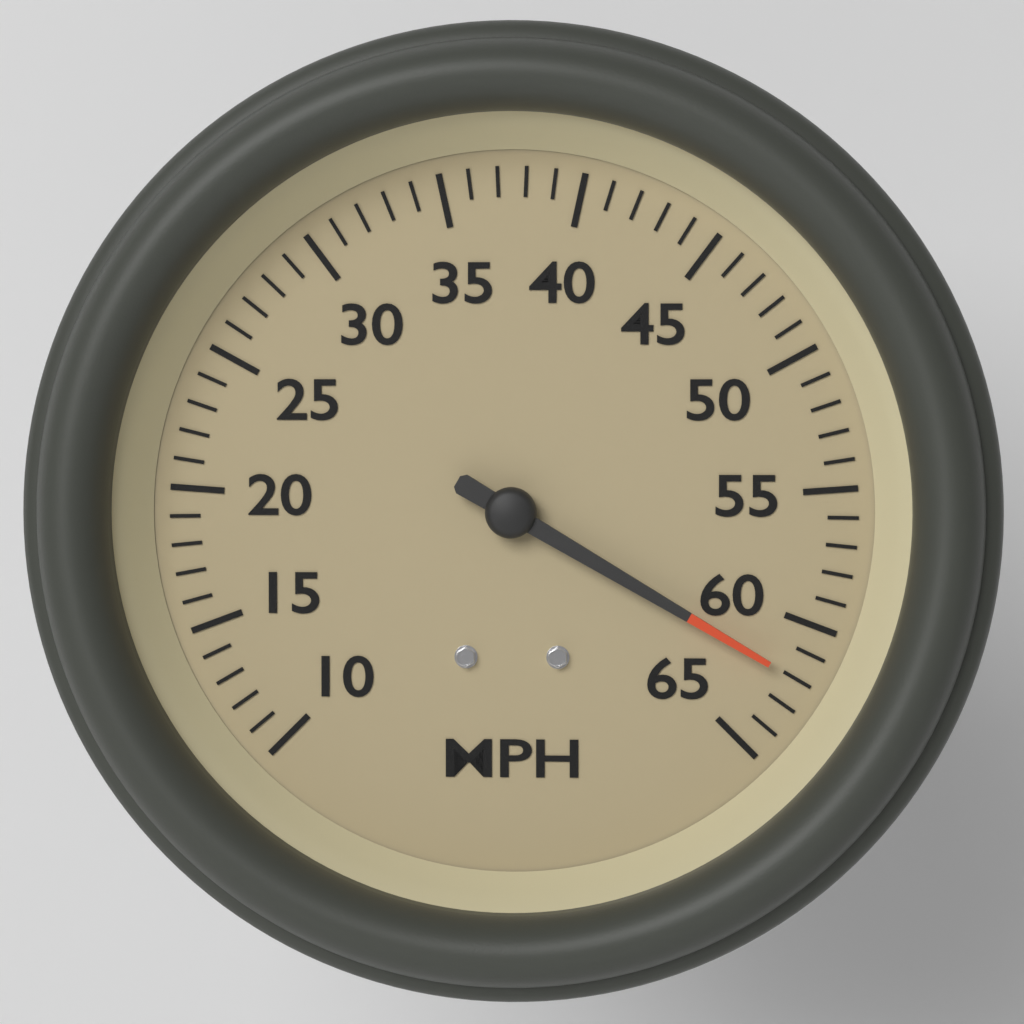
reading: 62 MPH
